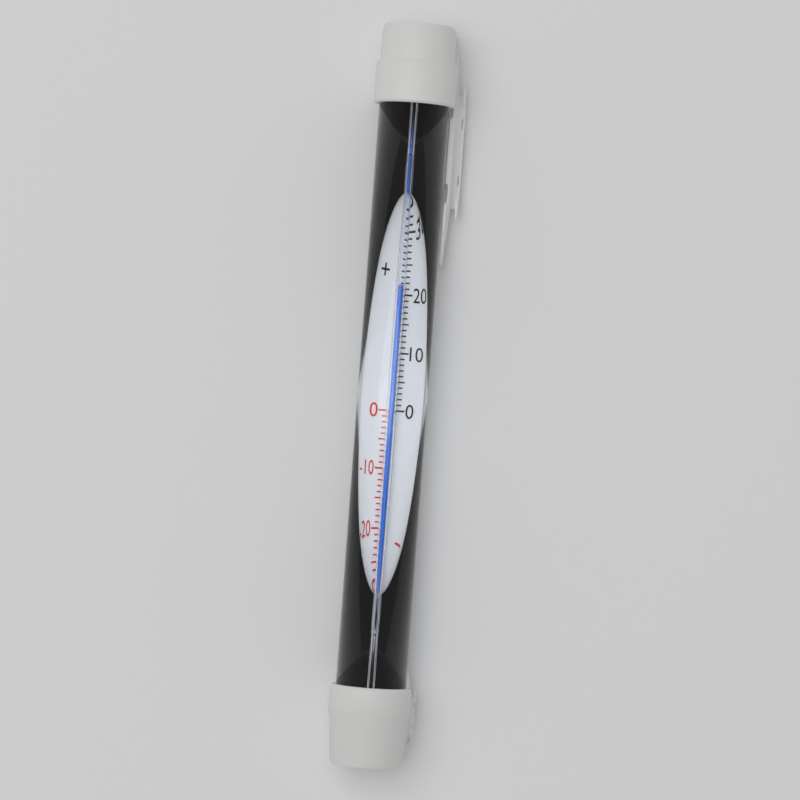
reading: 22 °C
